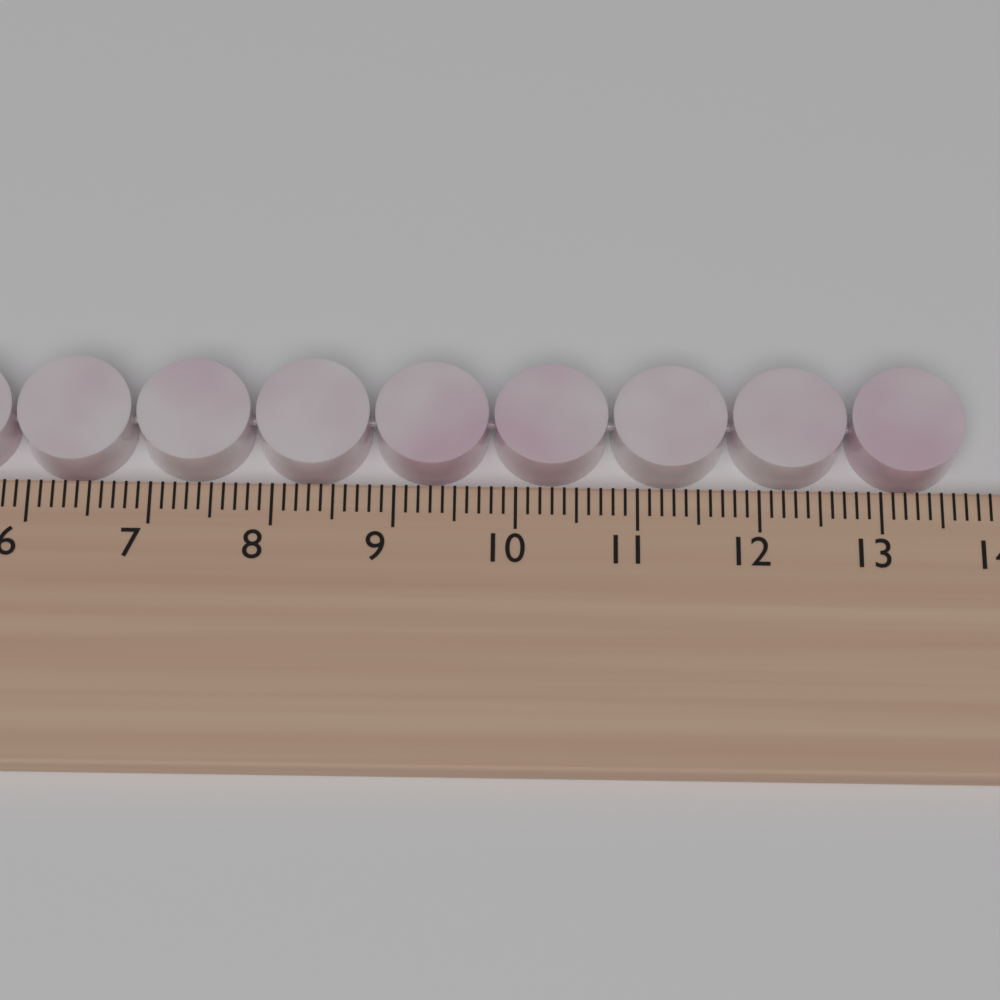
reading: 13.7 cm
